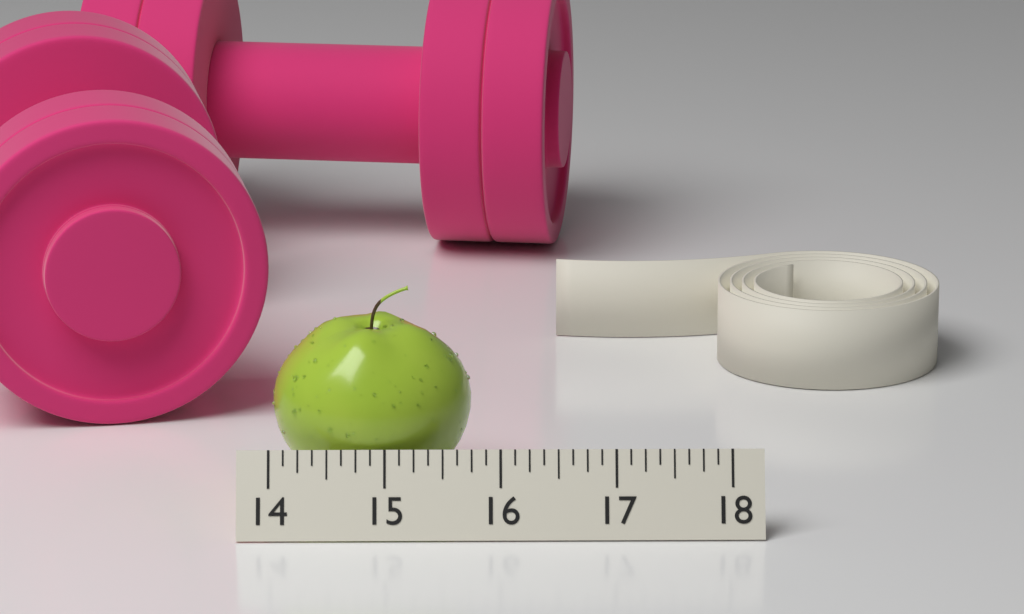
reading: 15.750 (no unit)
